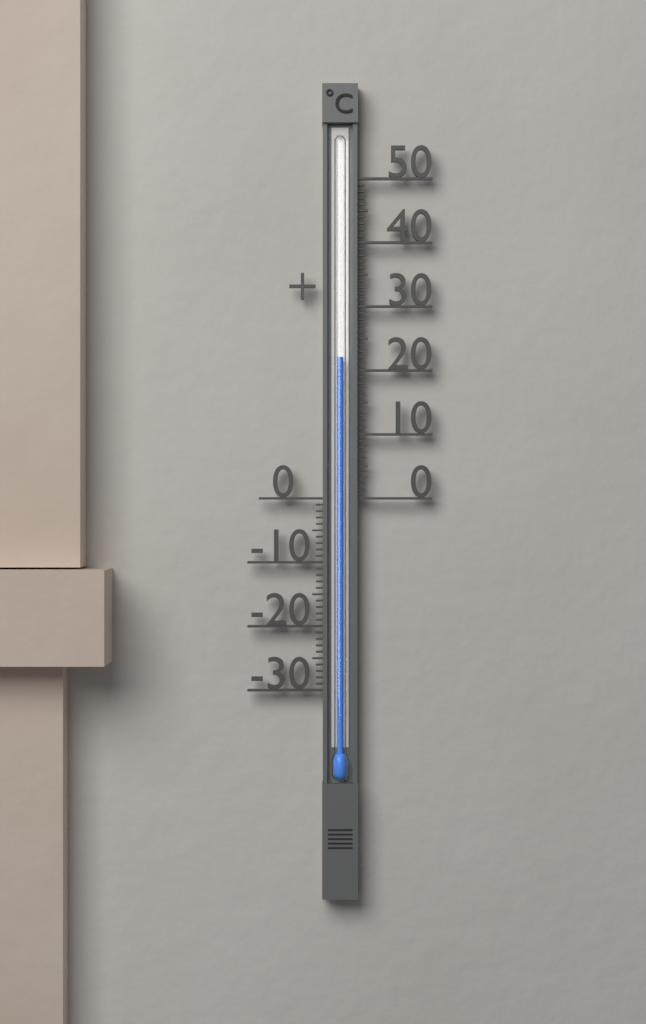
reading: 22 °C
